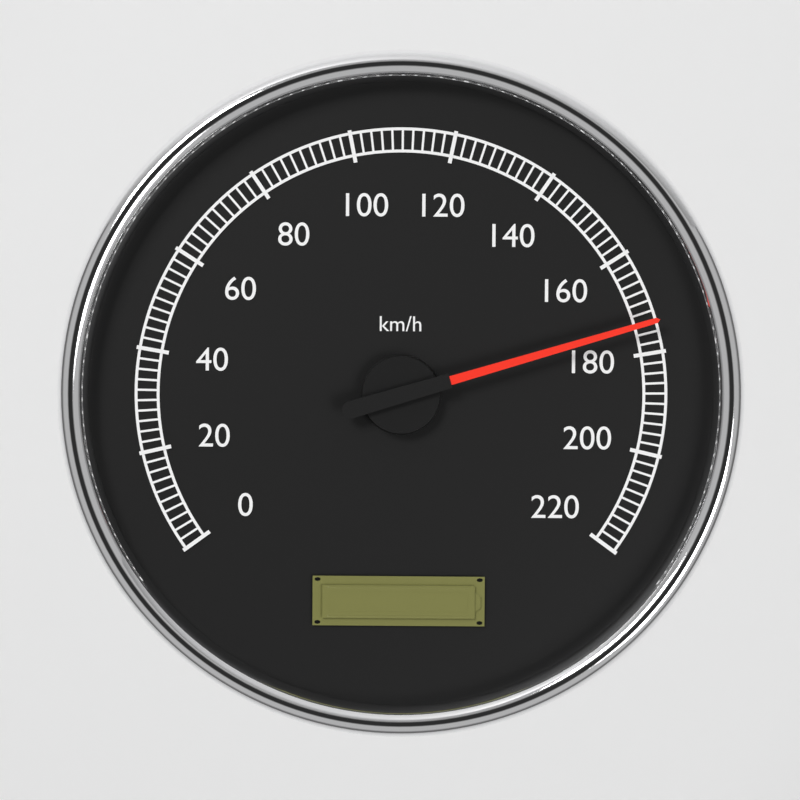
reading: 174 km/h
